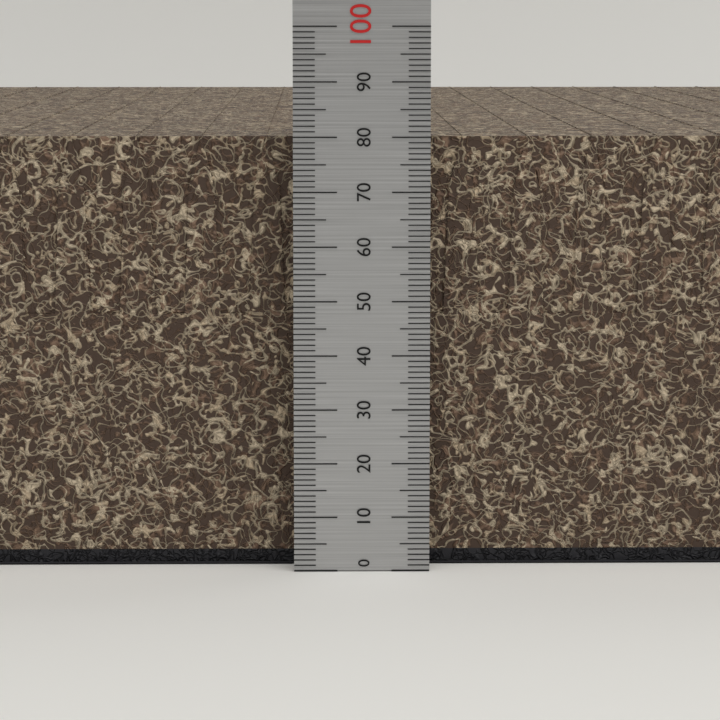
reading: 80 (no unit)
